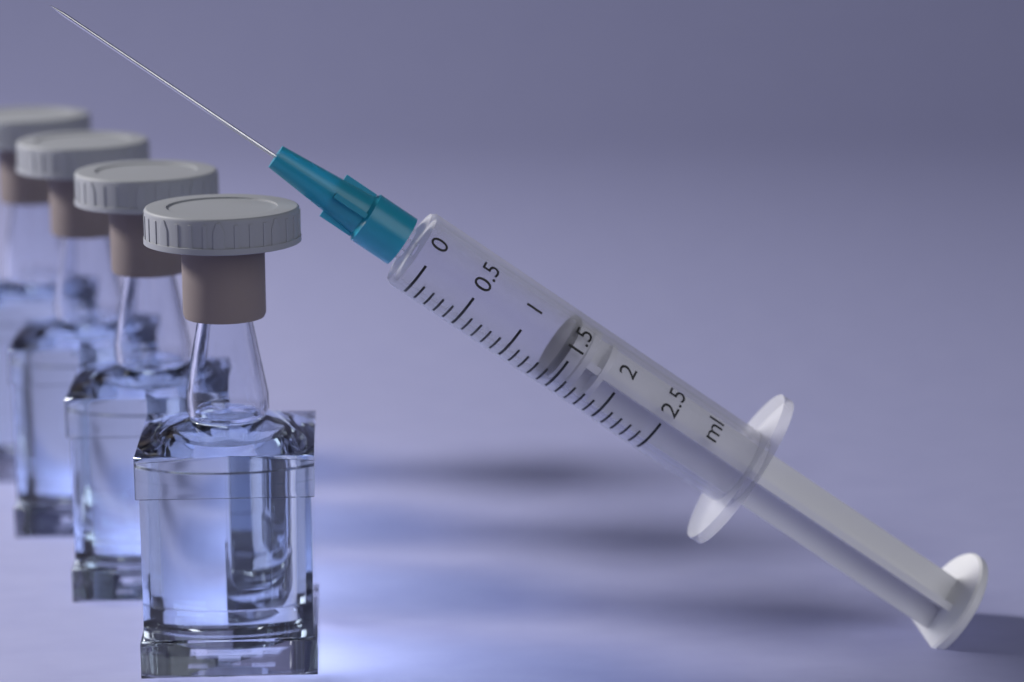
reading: 1.4 ml
